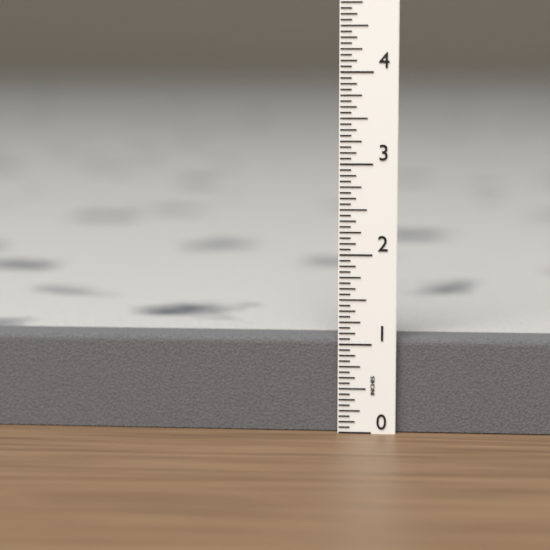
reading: 1.0625 in
